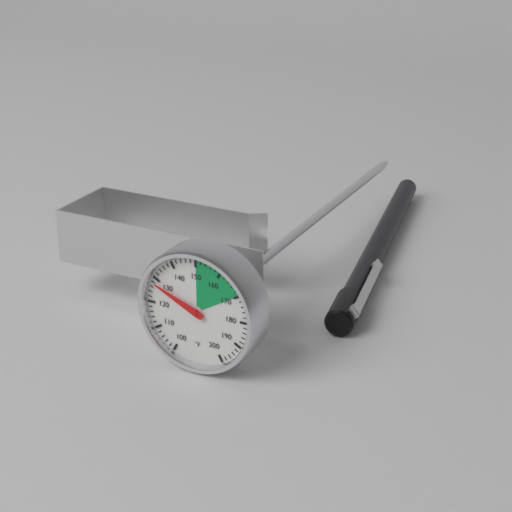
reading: 128 °F
